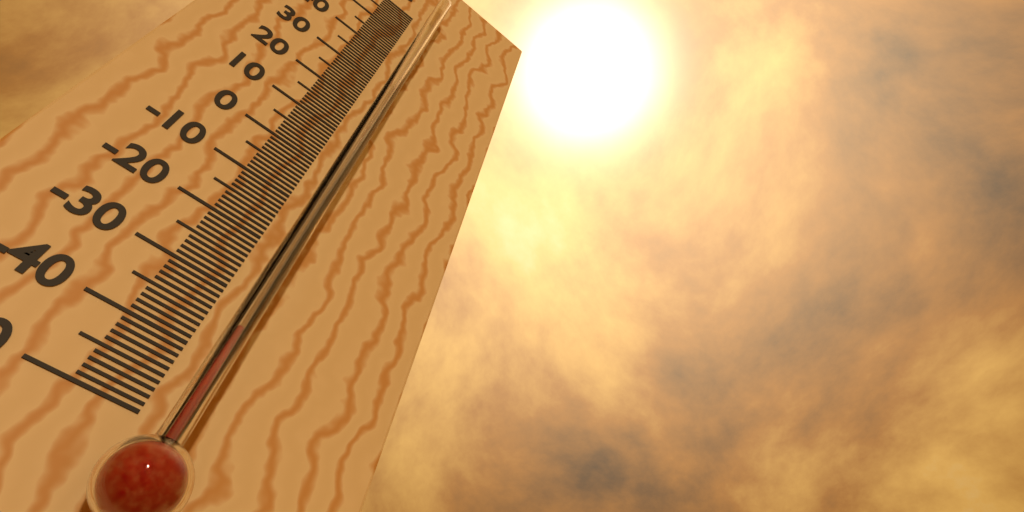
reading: -38 °C
